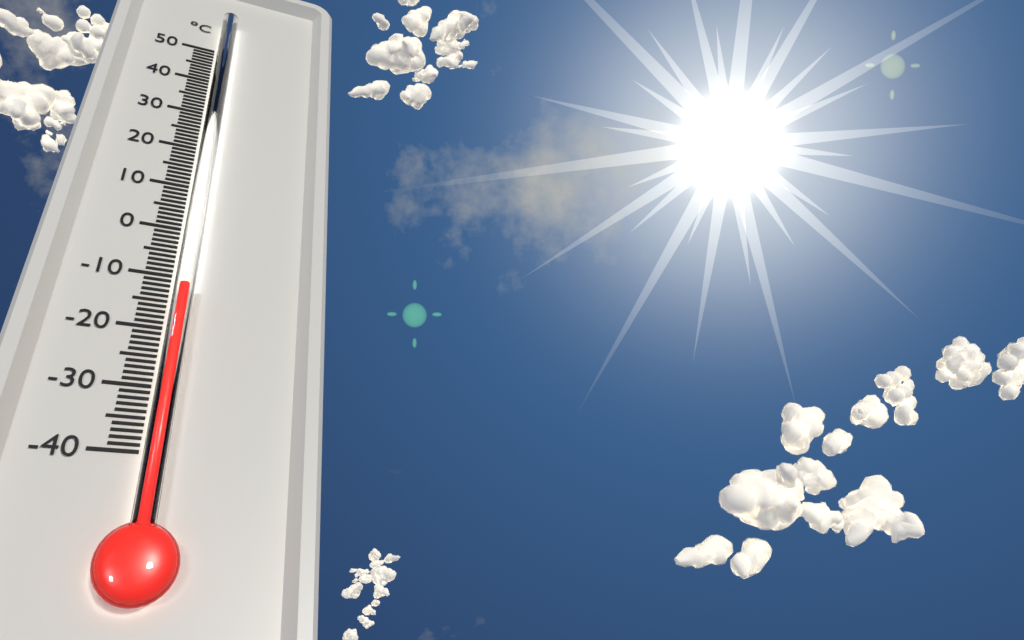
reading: -13 °C
